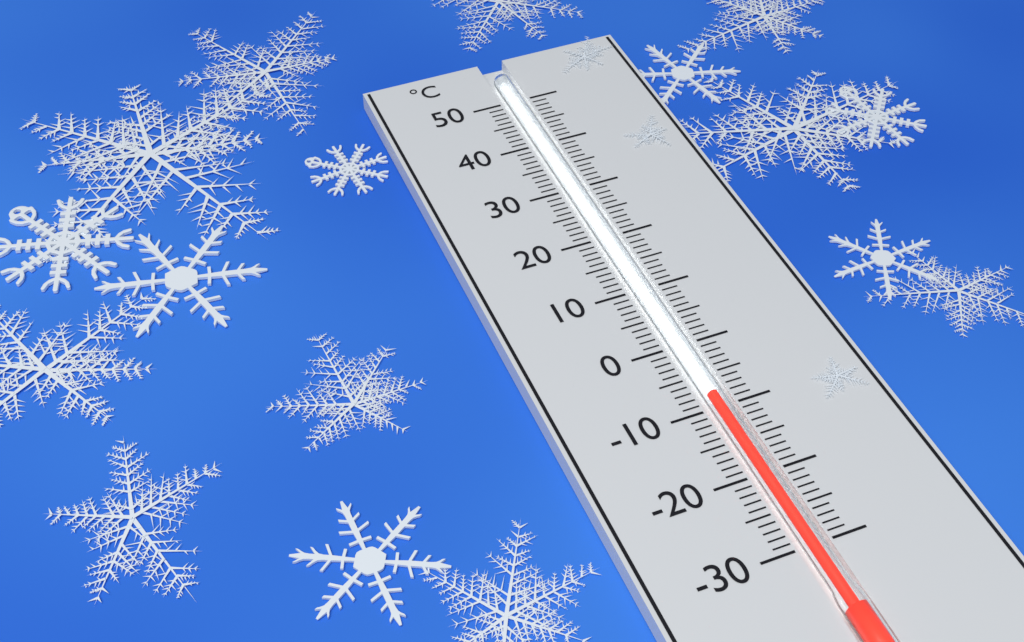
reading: -8 °C
